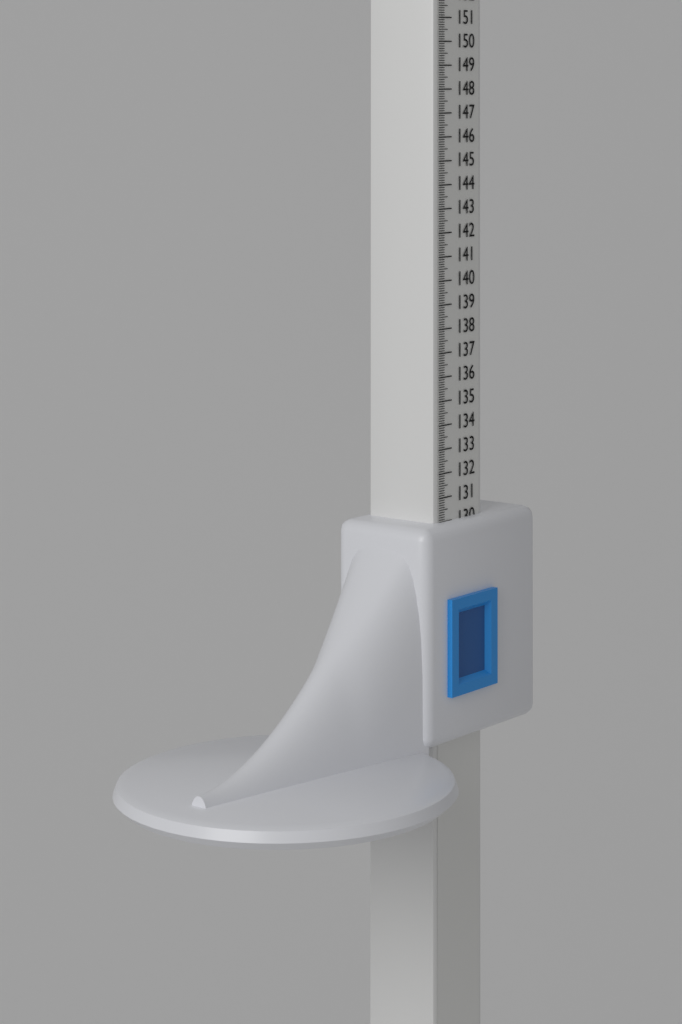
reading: 130.0 cm
